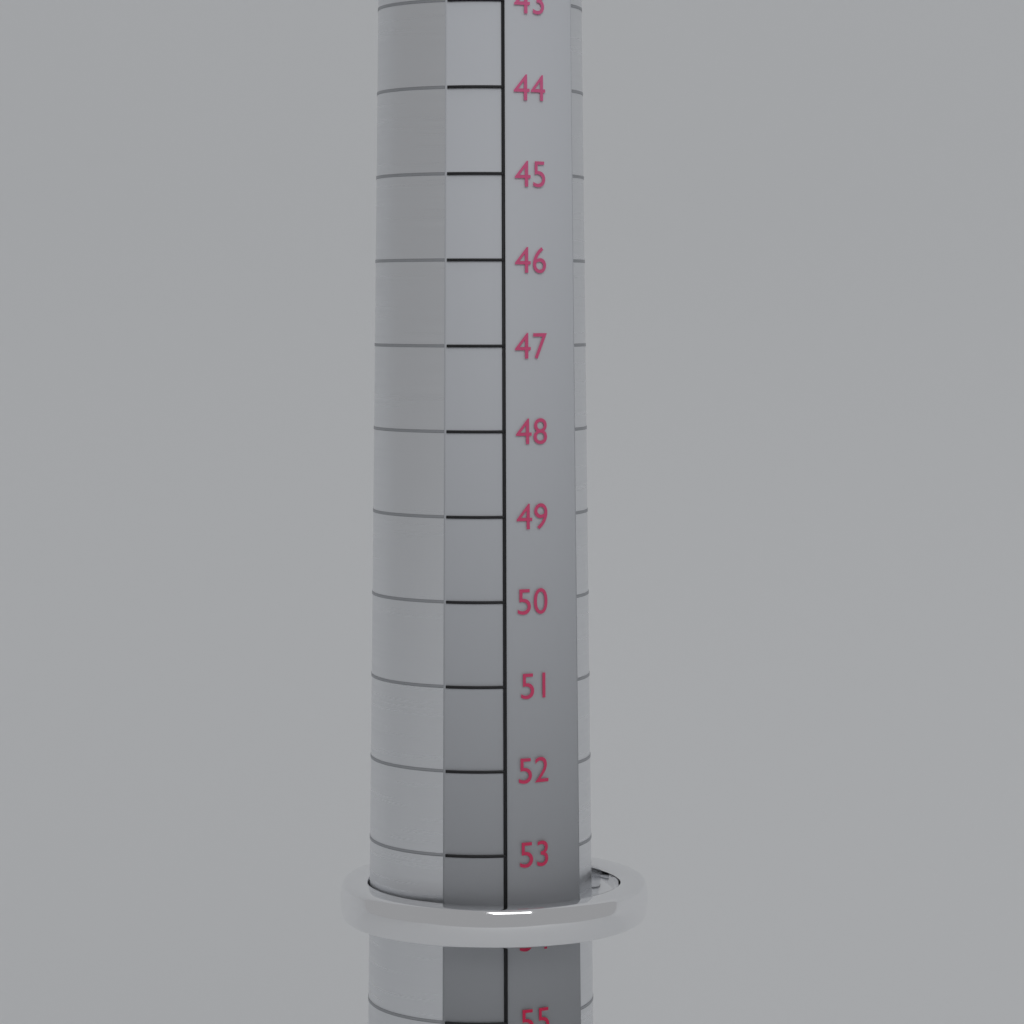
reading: 54 mm
